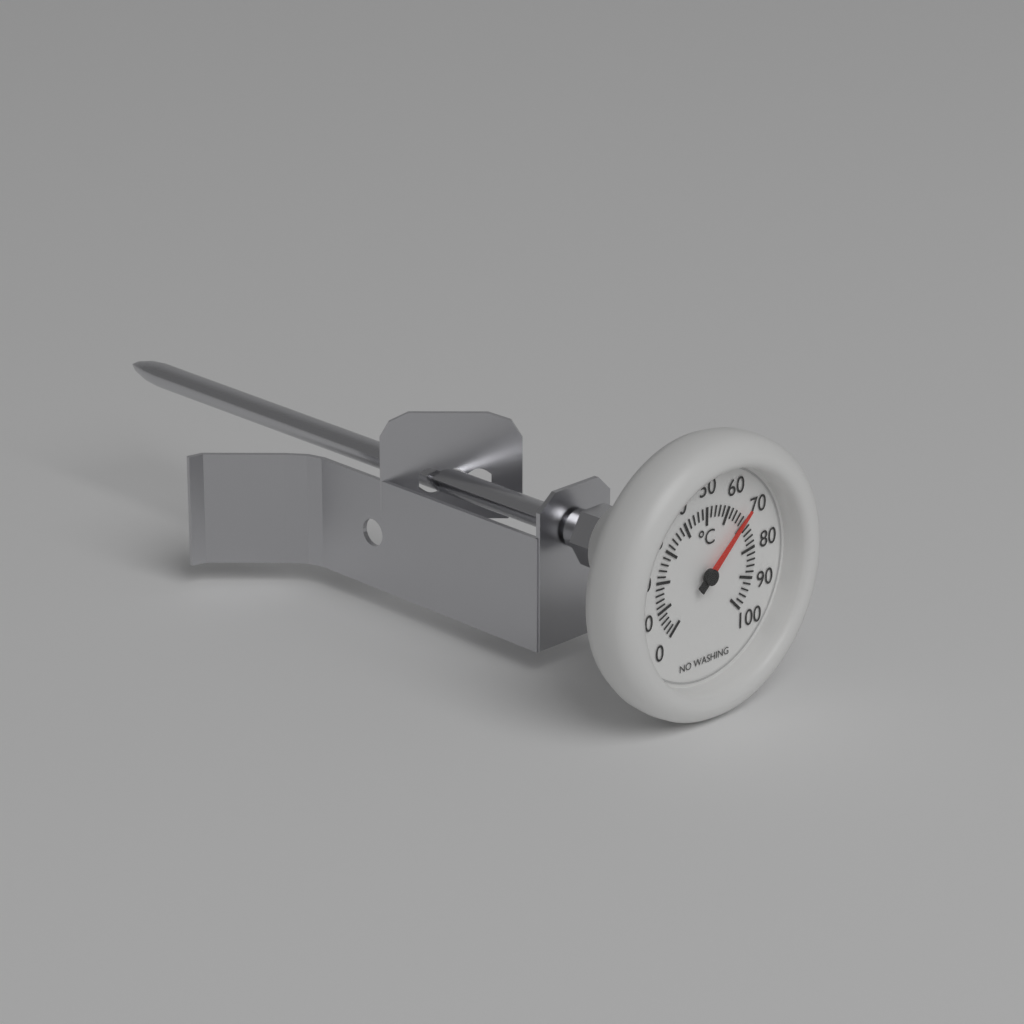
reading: 68 °C
